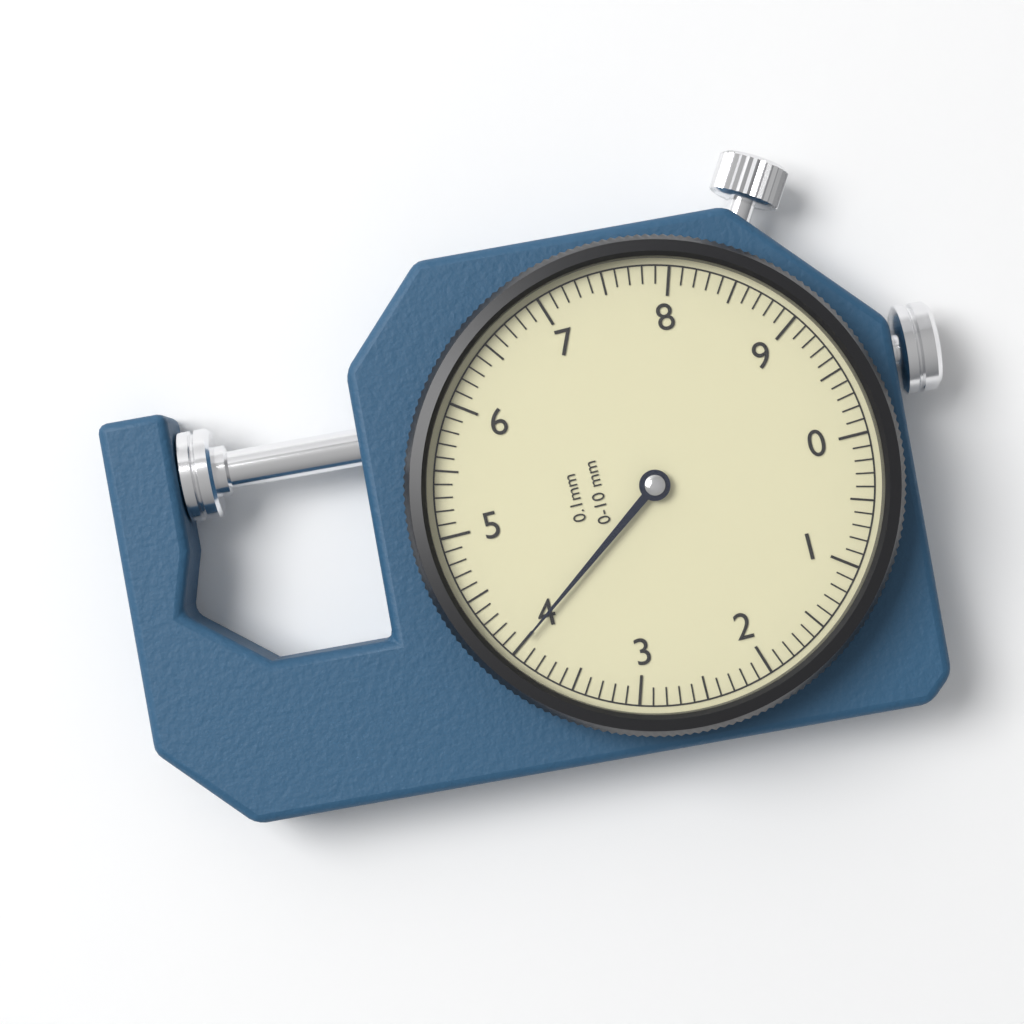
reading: 4.0 mm
